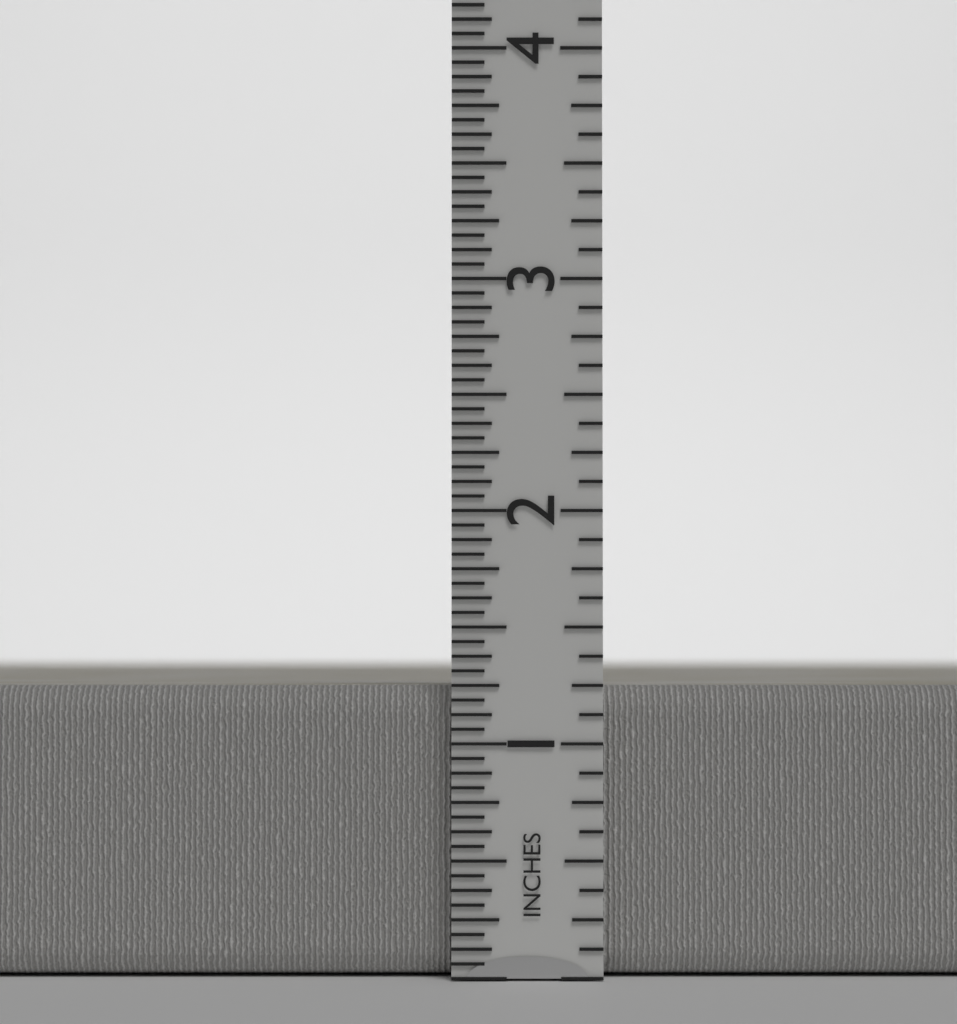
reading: 1.2500 in
